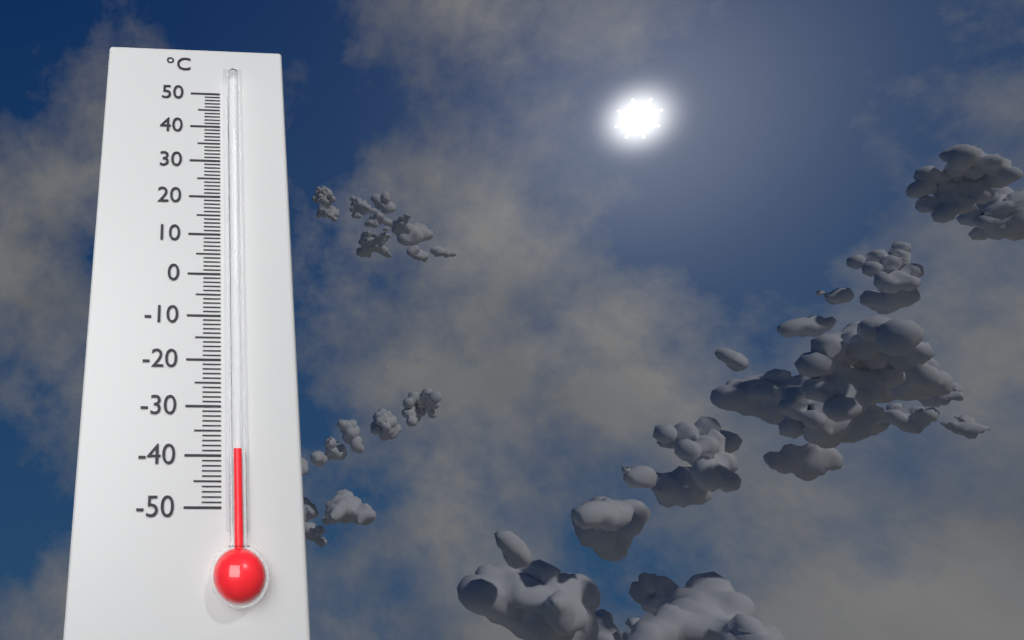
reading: -39 °C
